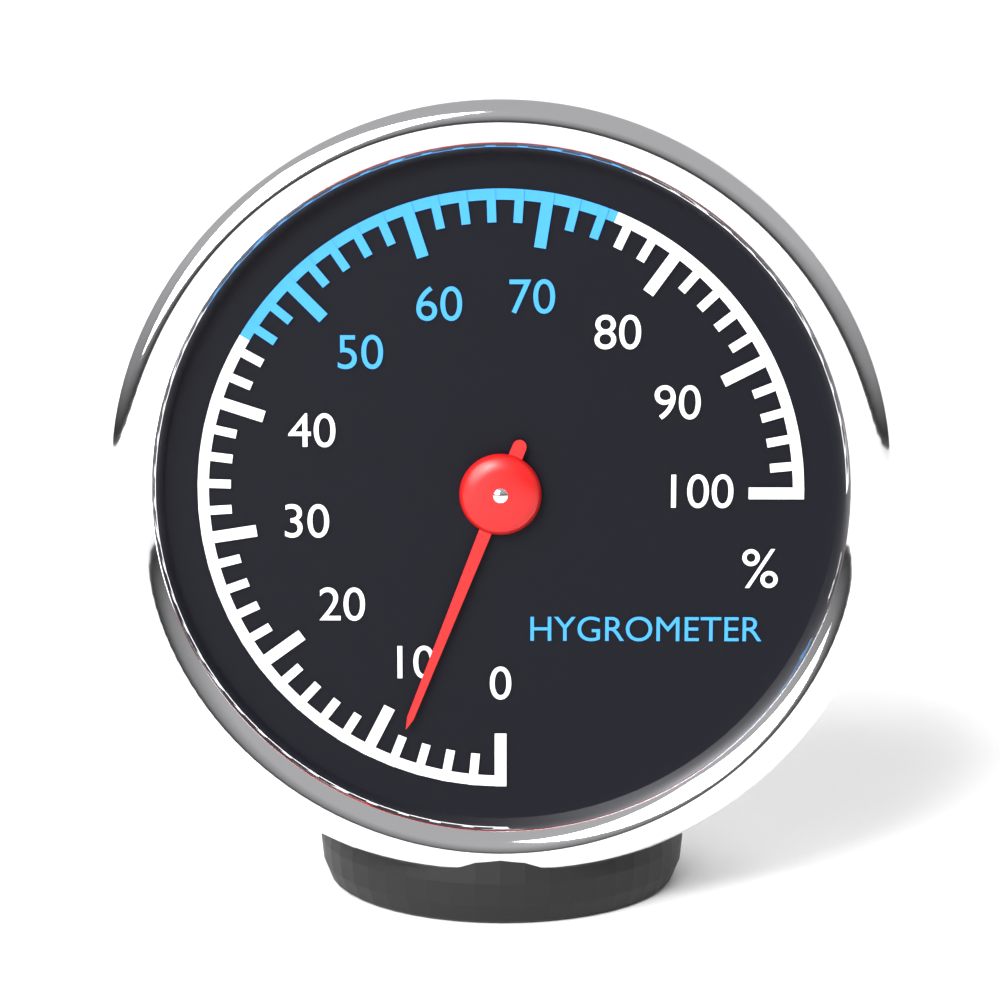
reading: 8 %
